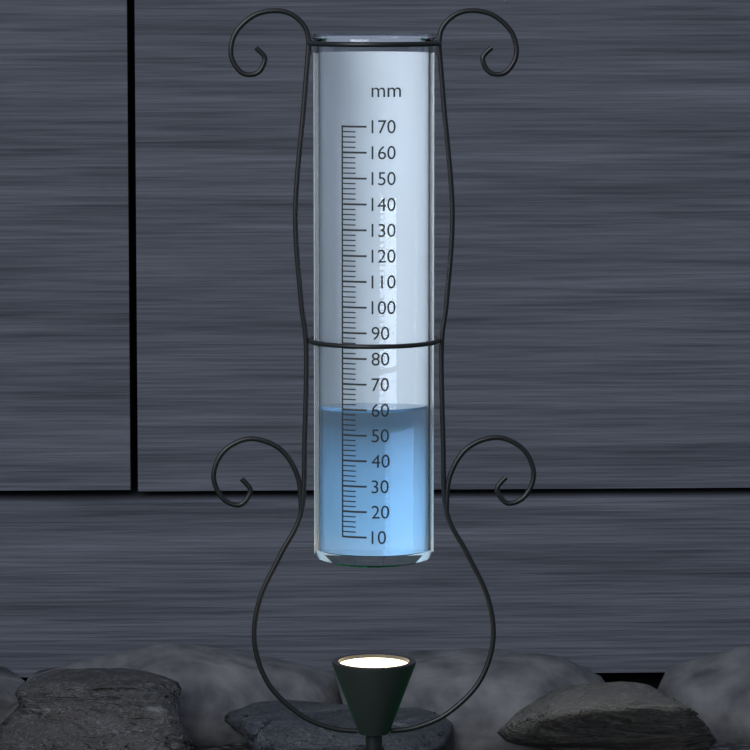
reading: 60 mm
